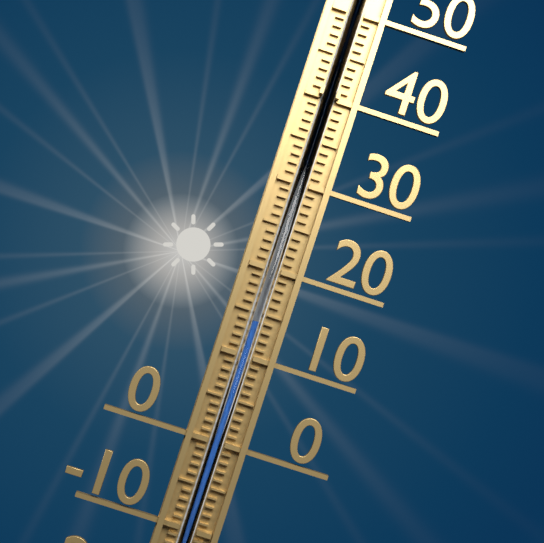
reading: 14 °C
